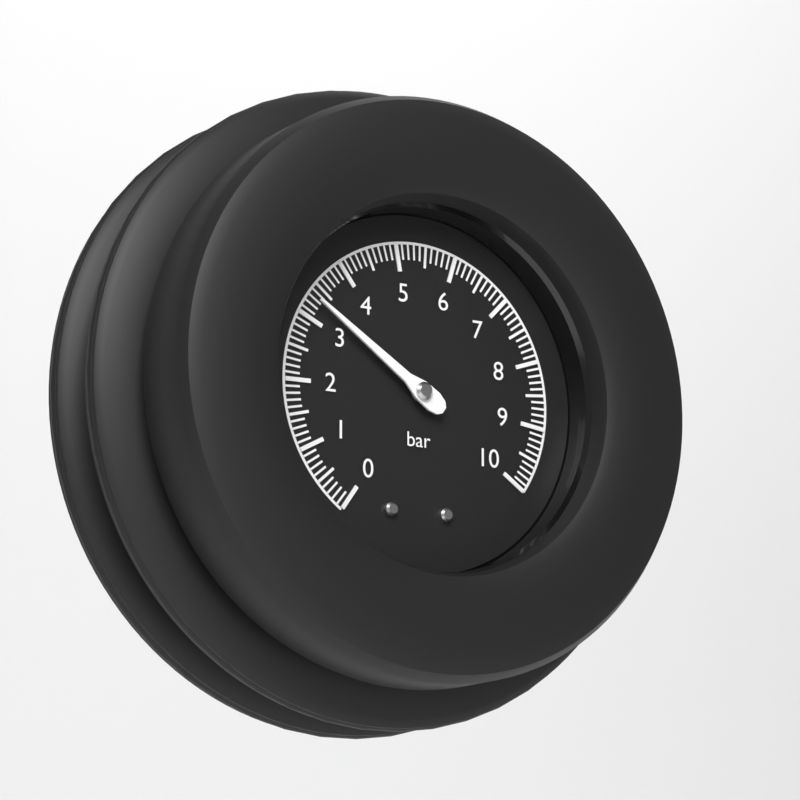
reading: 3.3 bar
